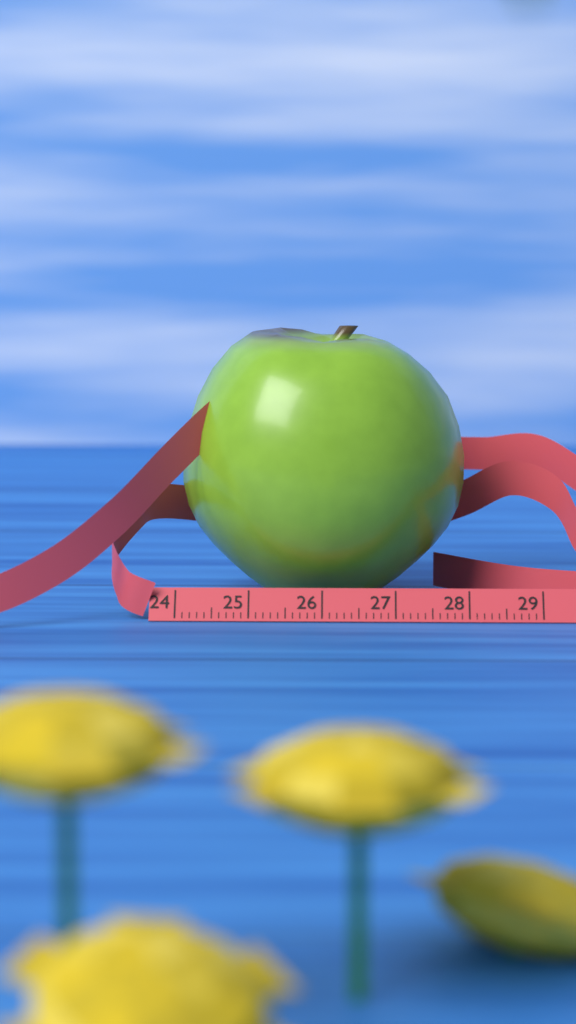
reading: 28.0 cm
